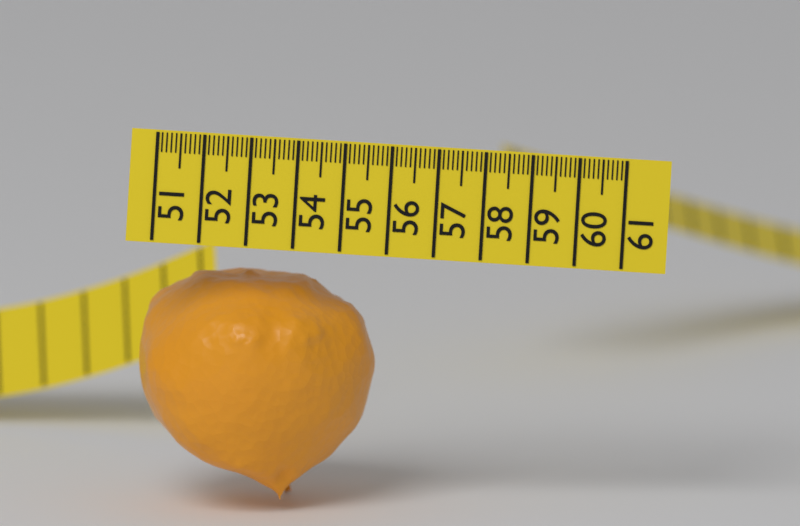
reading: 56.0 (no unit)
